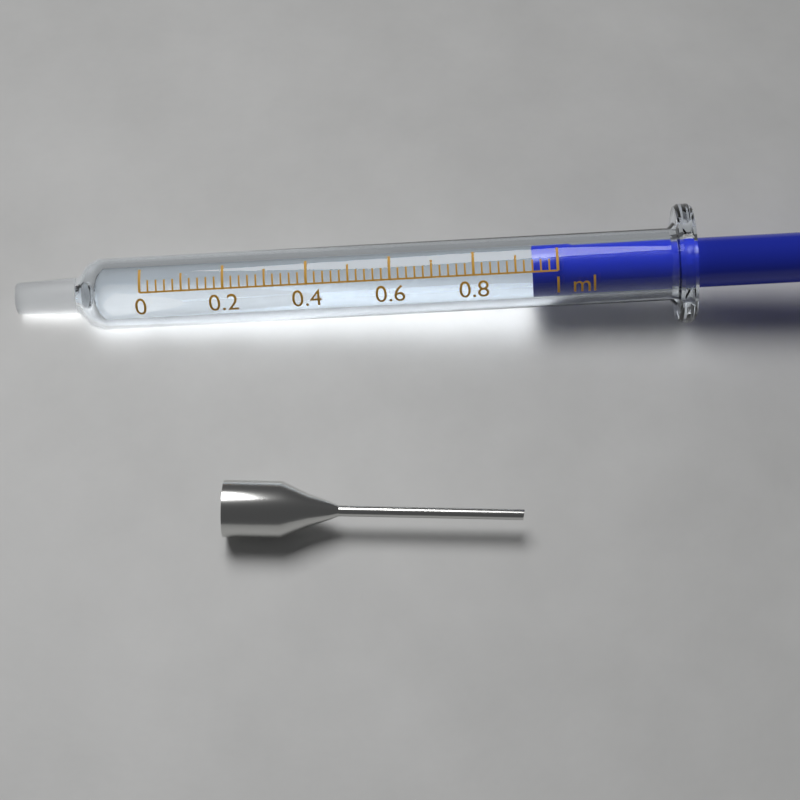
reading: 0.94 ml
